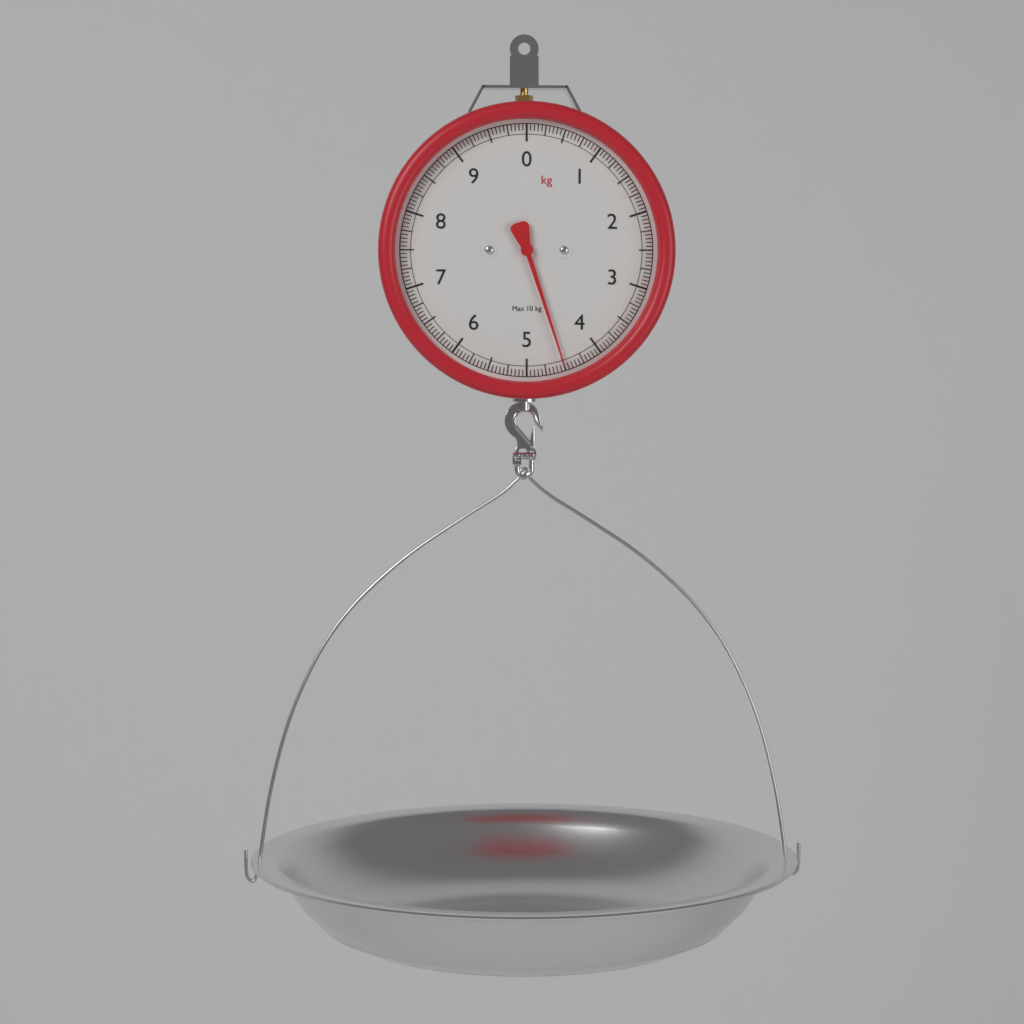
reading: 4.50 kg
